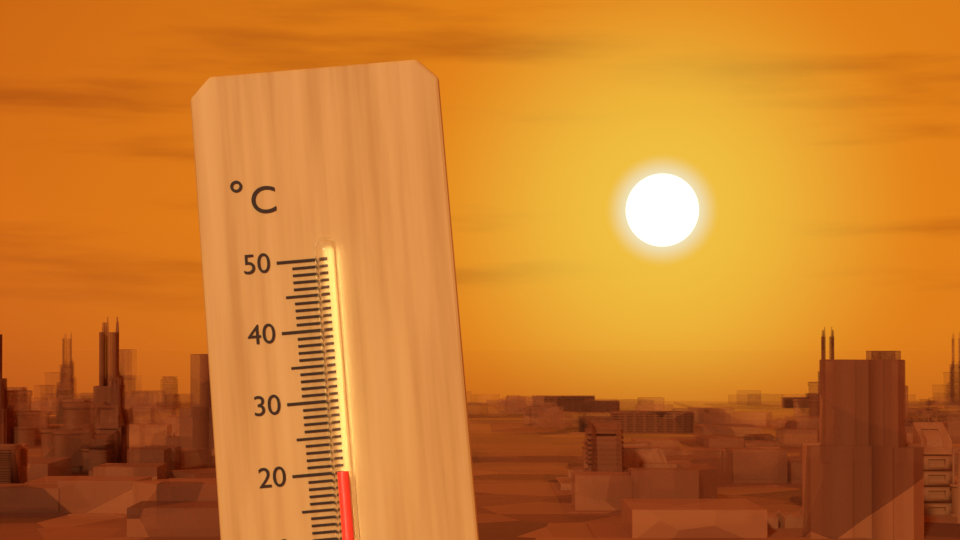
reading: 20 °C
